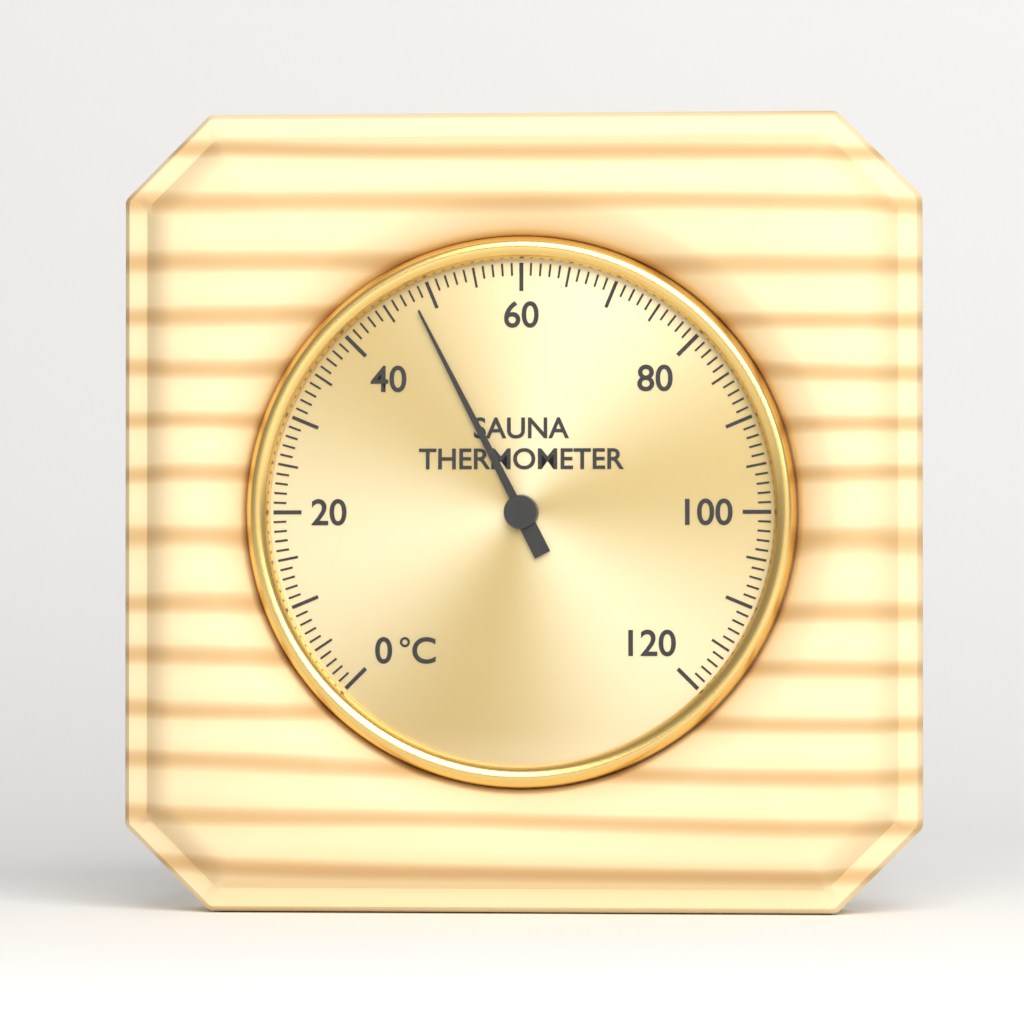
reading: 48 °C
